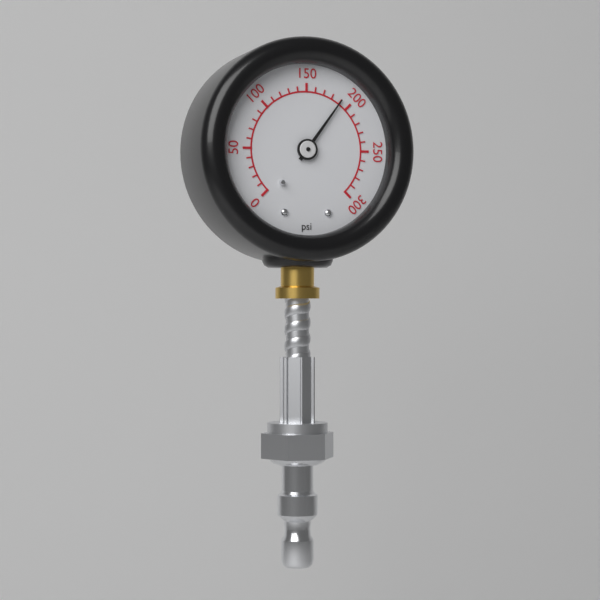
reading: 190 psi
